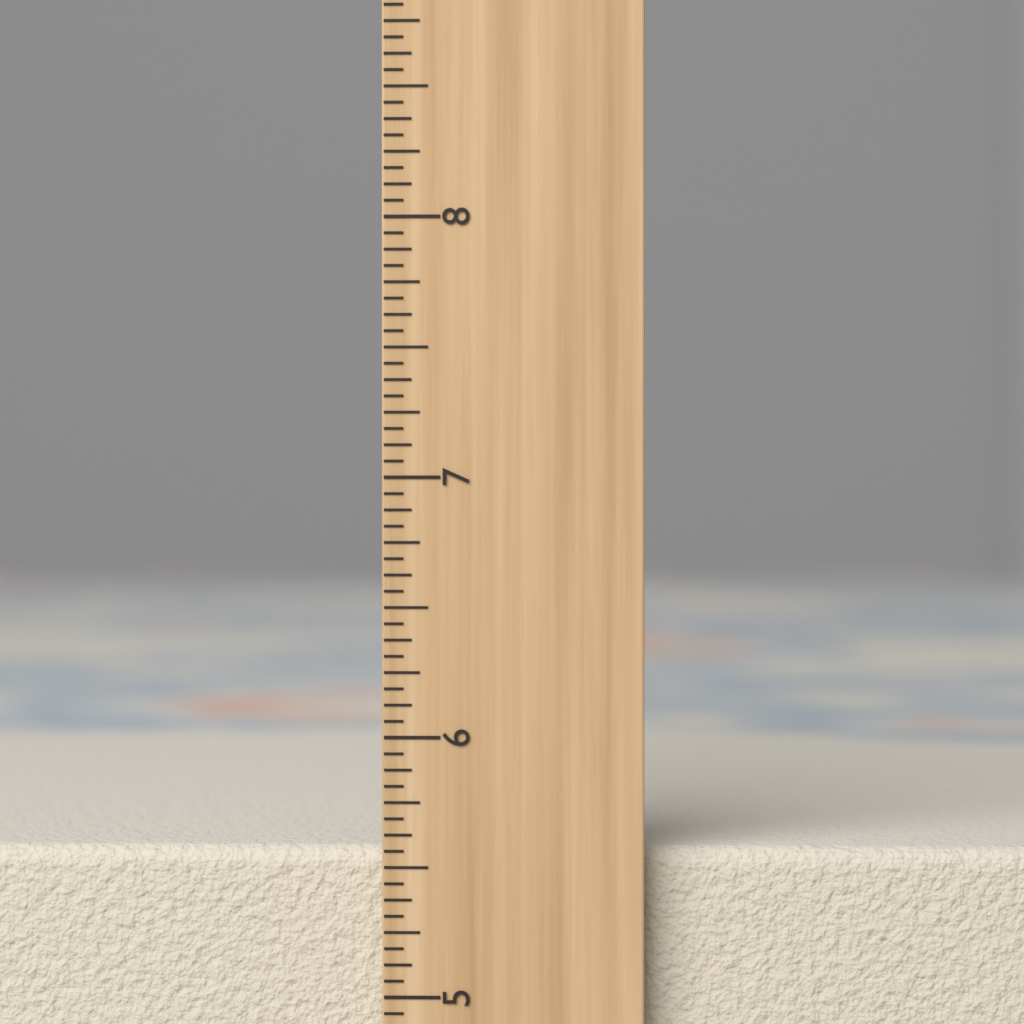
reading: 5.5625 inch
